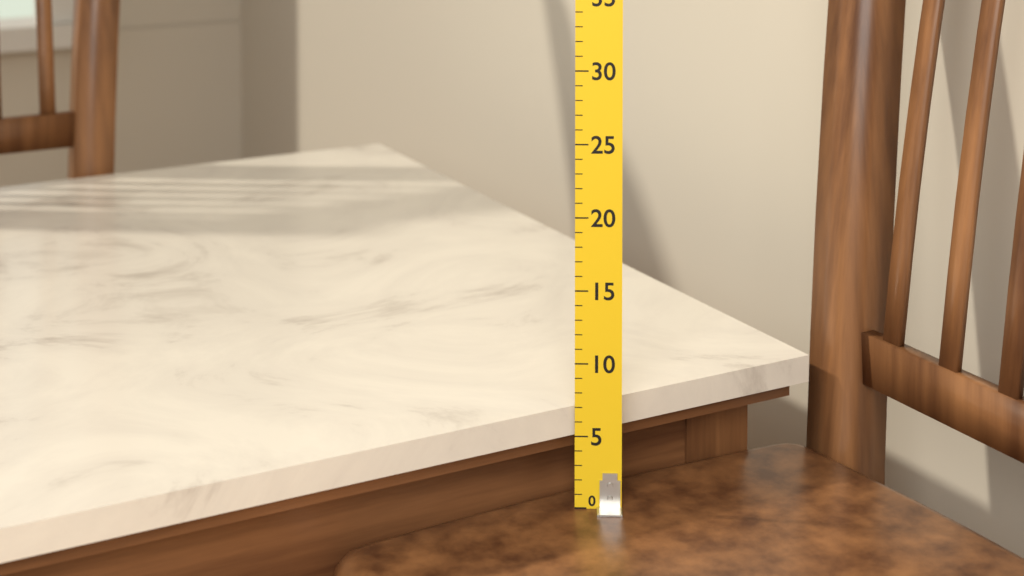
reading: 7 (no unit)
